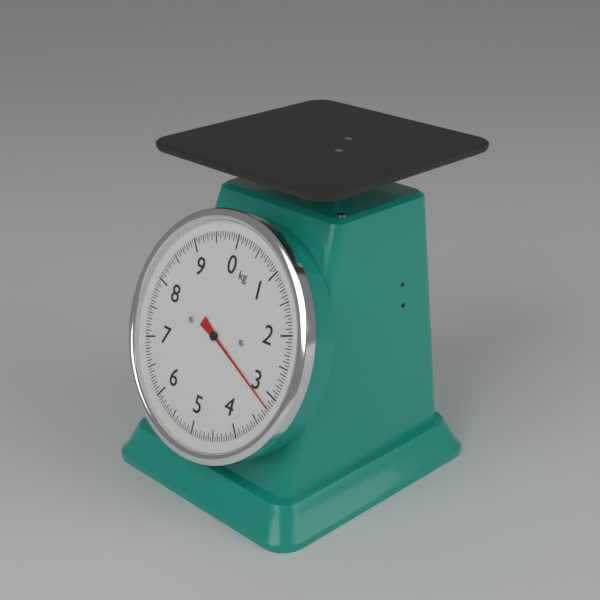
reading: 3.20 kg
